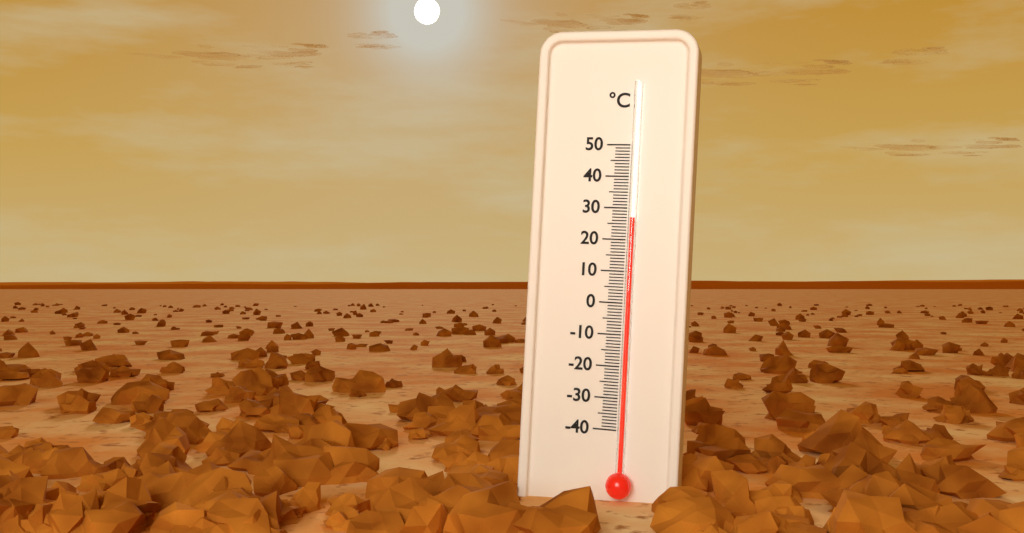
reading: 27 °C
